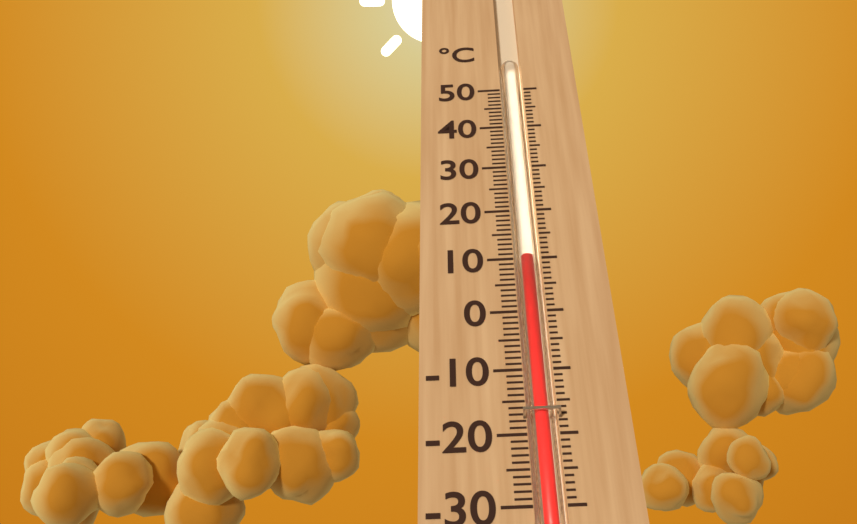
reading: 10 °C
